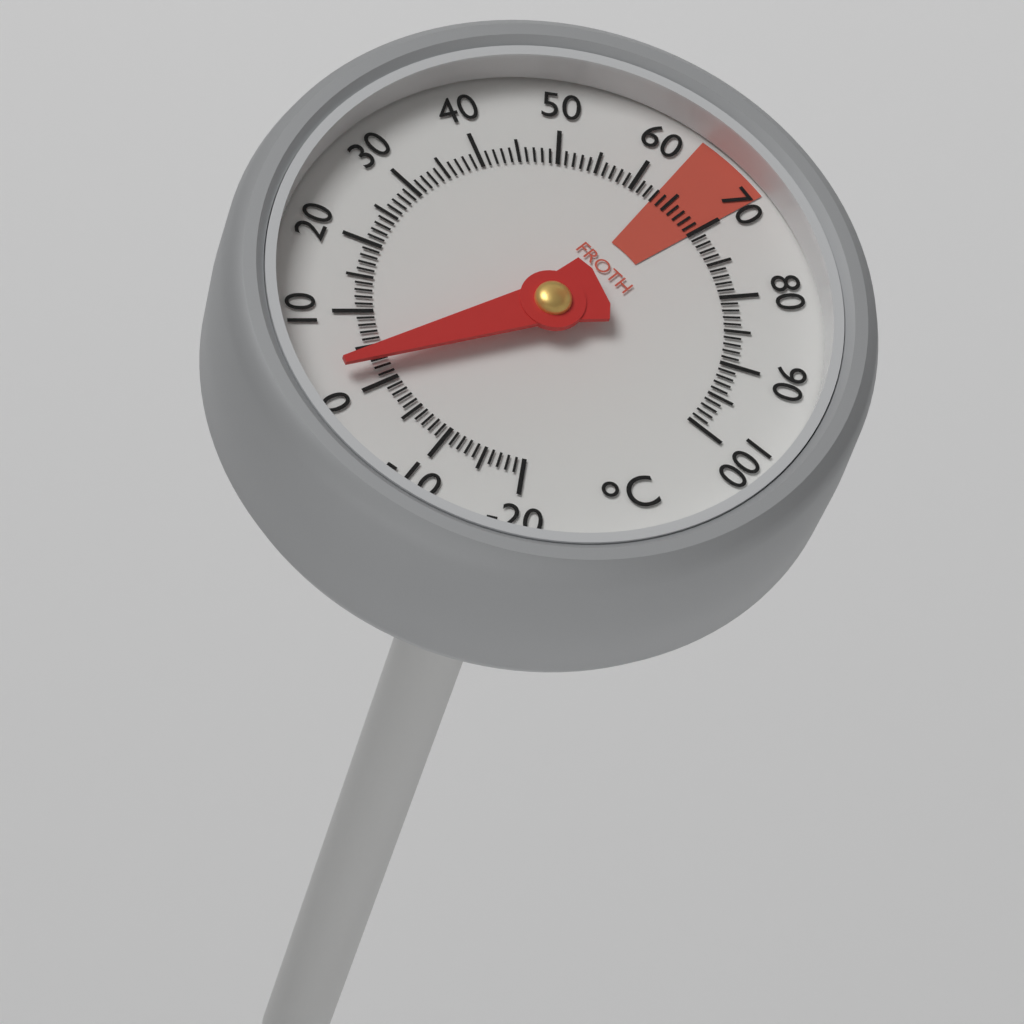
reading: 3 °C
